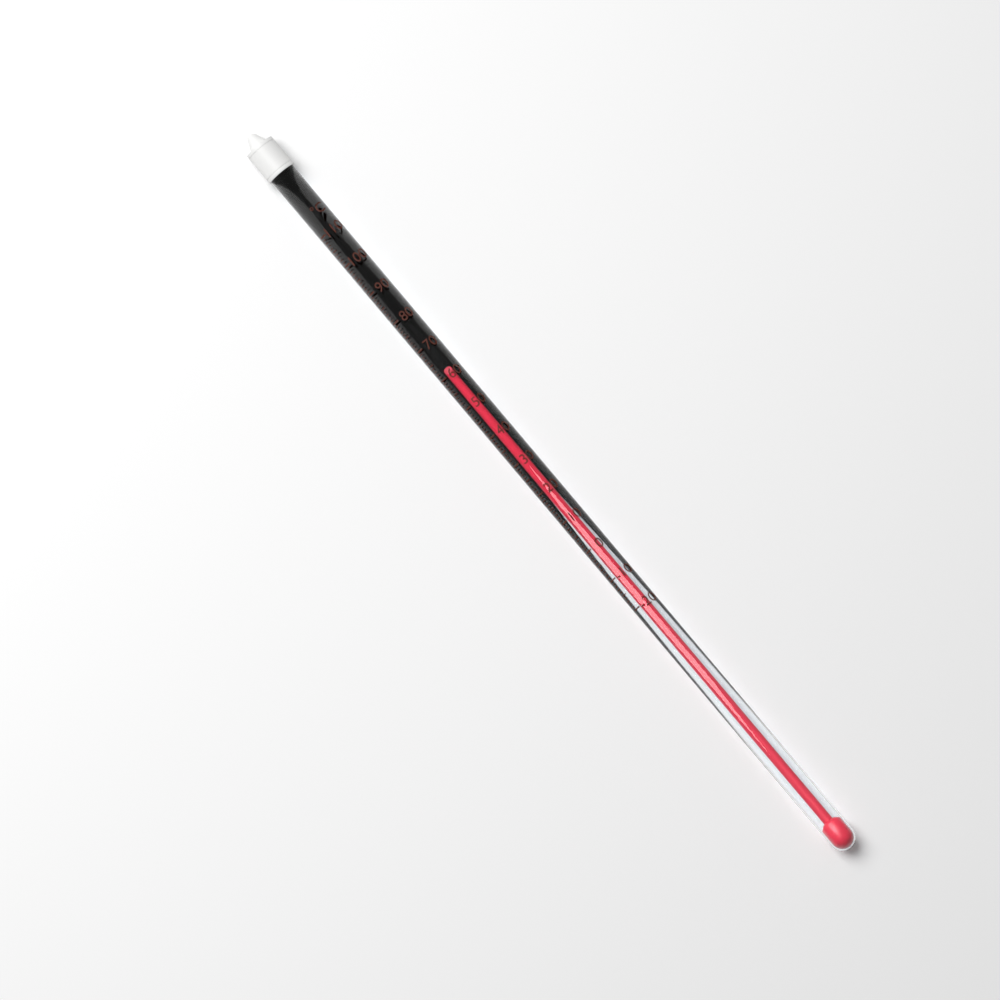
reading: 59 °C
